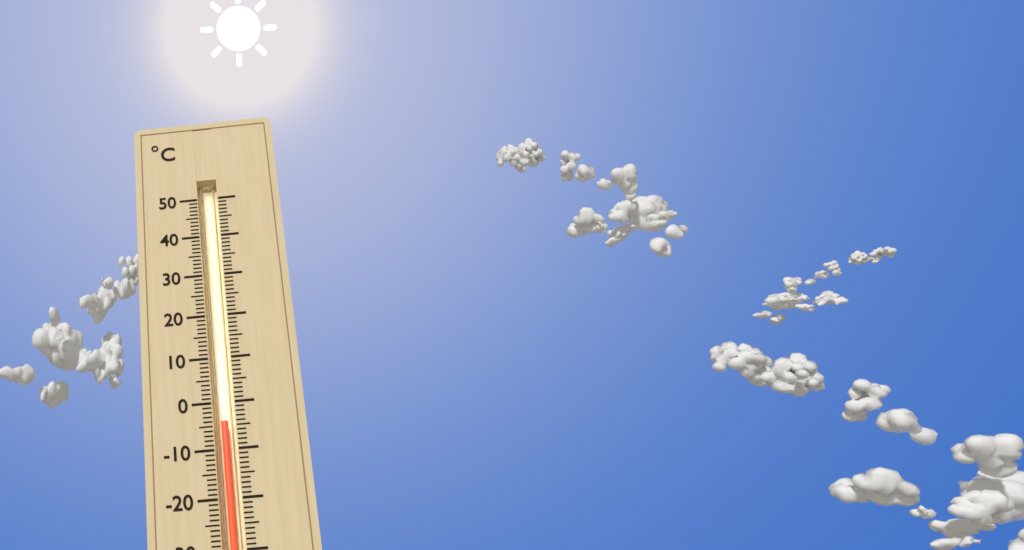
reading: -4 °C
